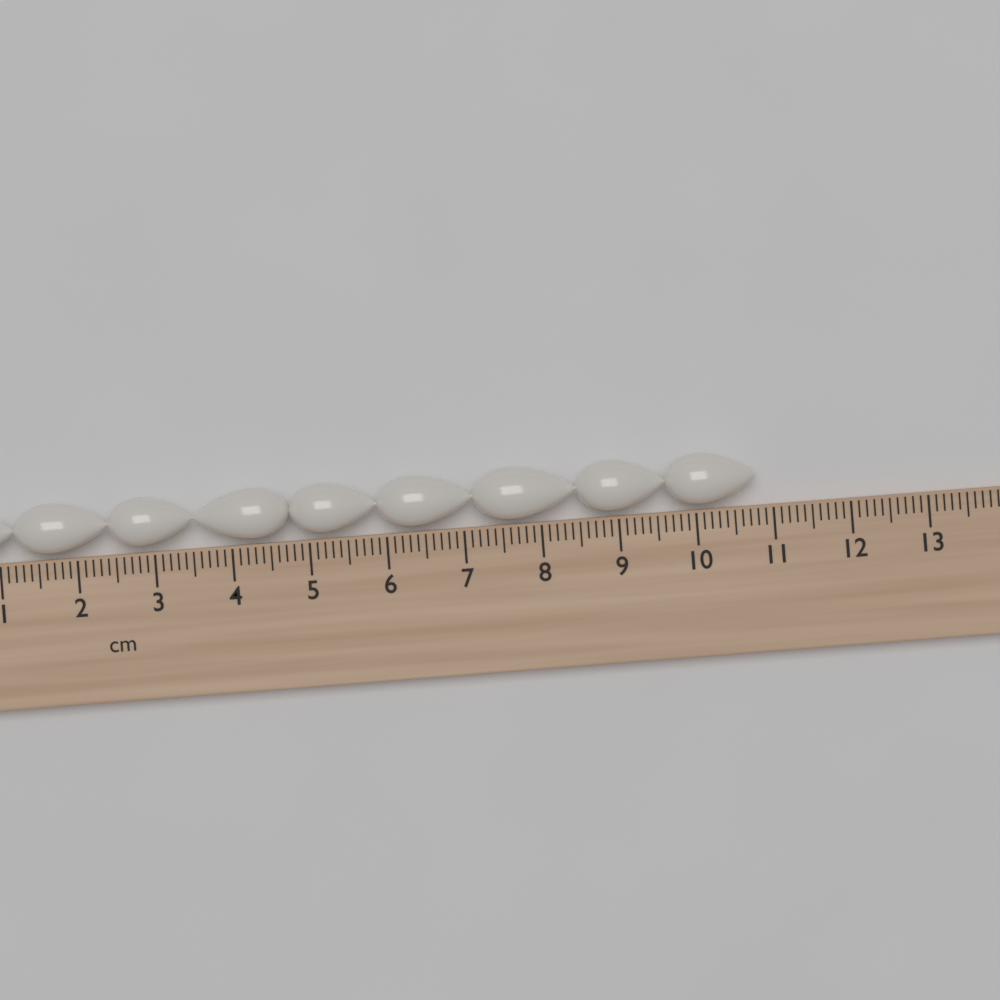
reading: 10.8 cm
